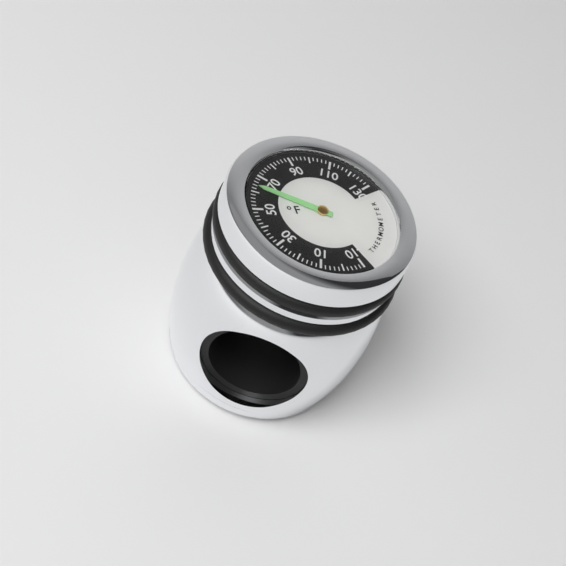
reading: 64 °F
